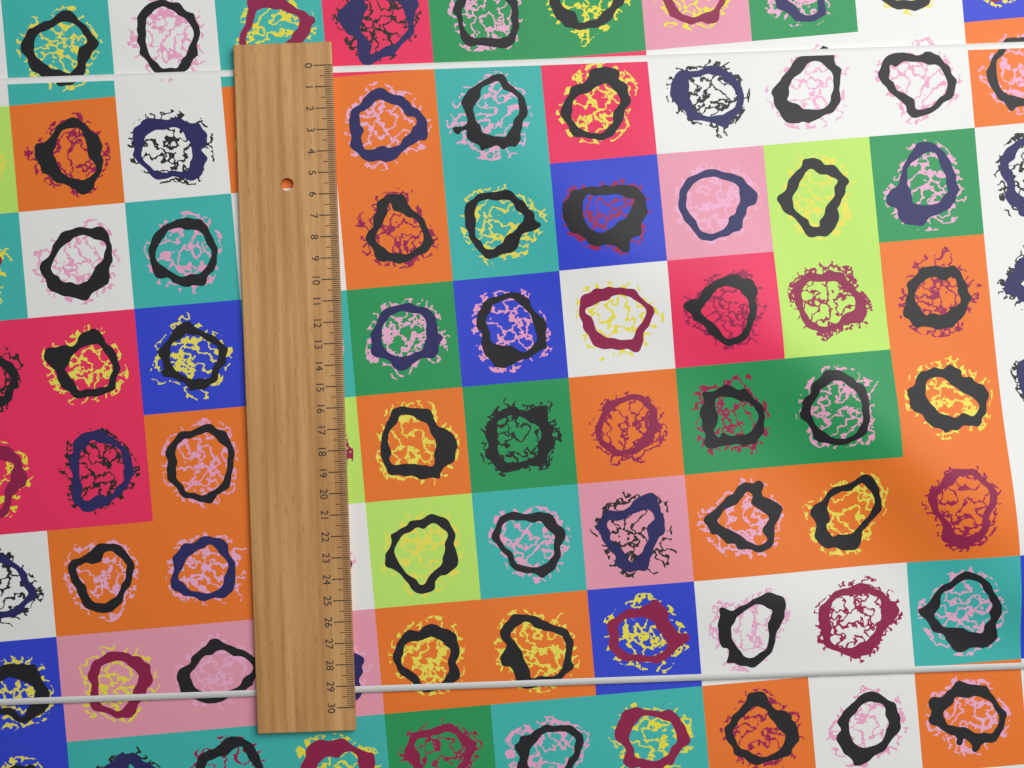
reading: 29.4 (no unit)
